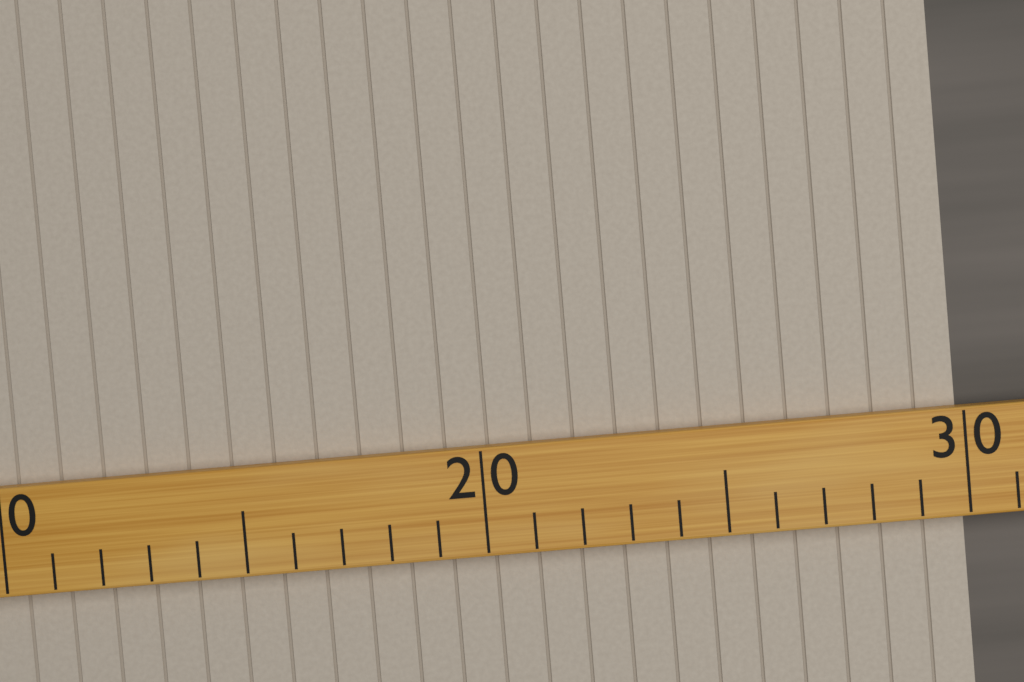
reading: 30 (no unit)
